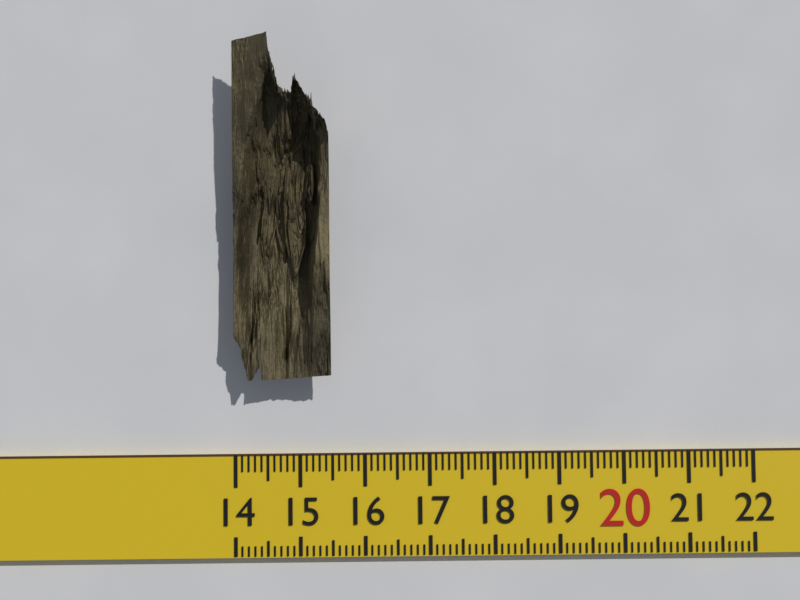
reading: 15.5 (no unit)
